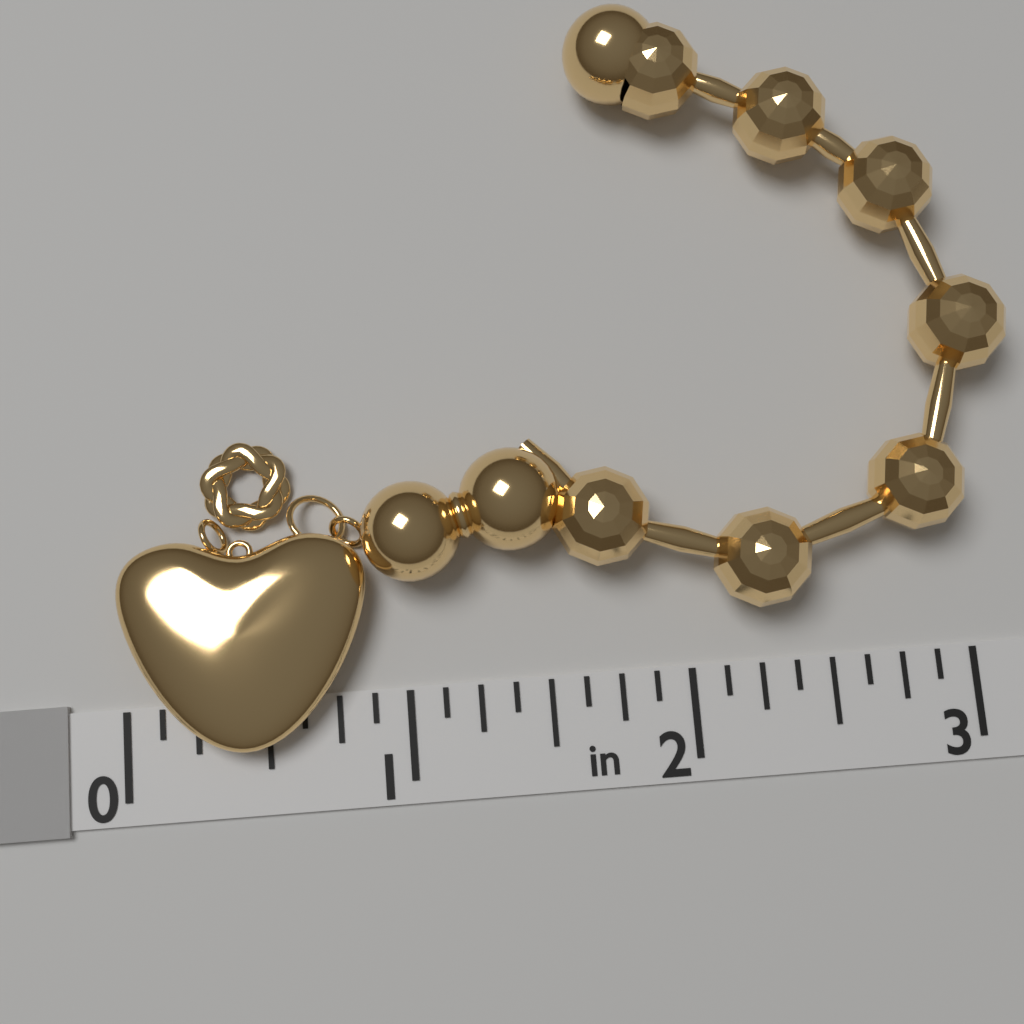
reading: 0.875 in
